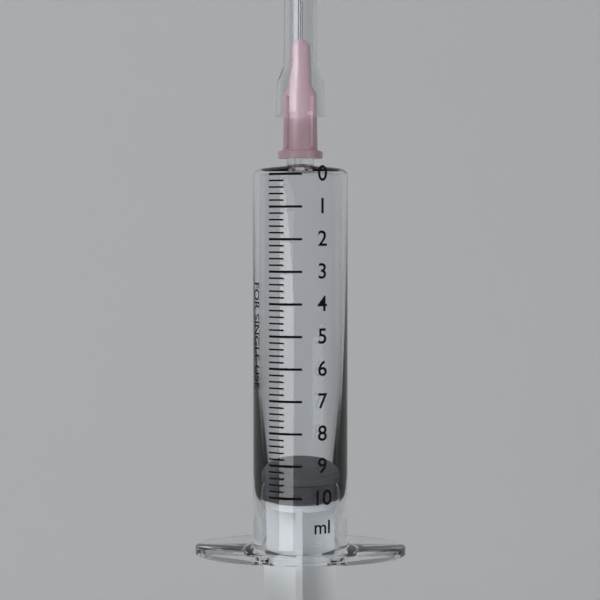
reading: 9.4 ml
